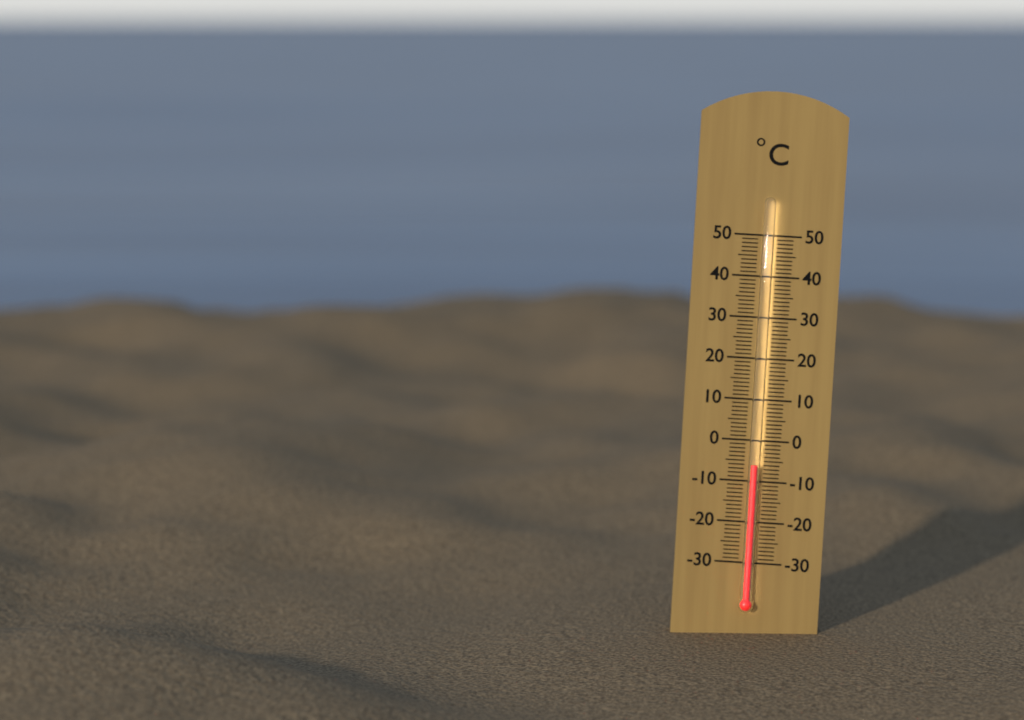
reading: -6 °C
